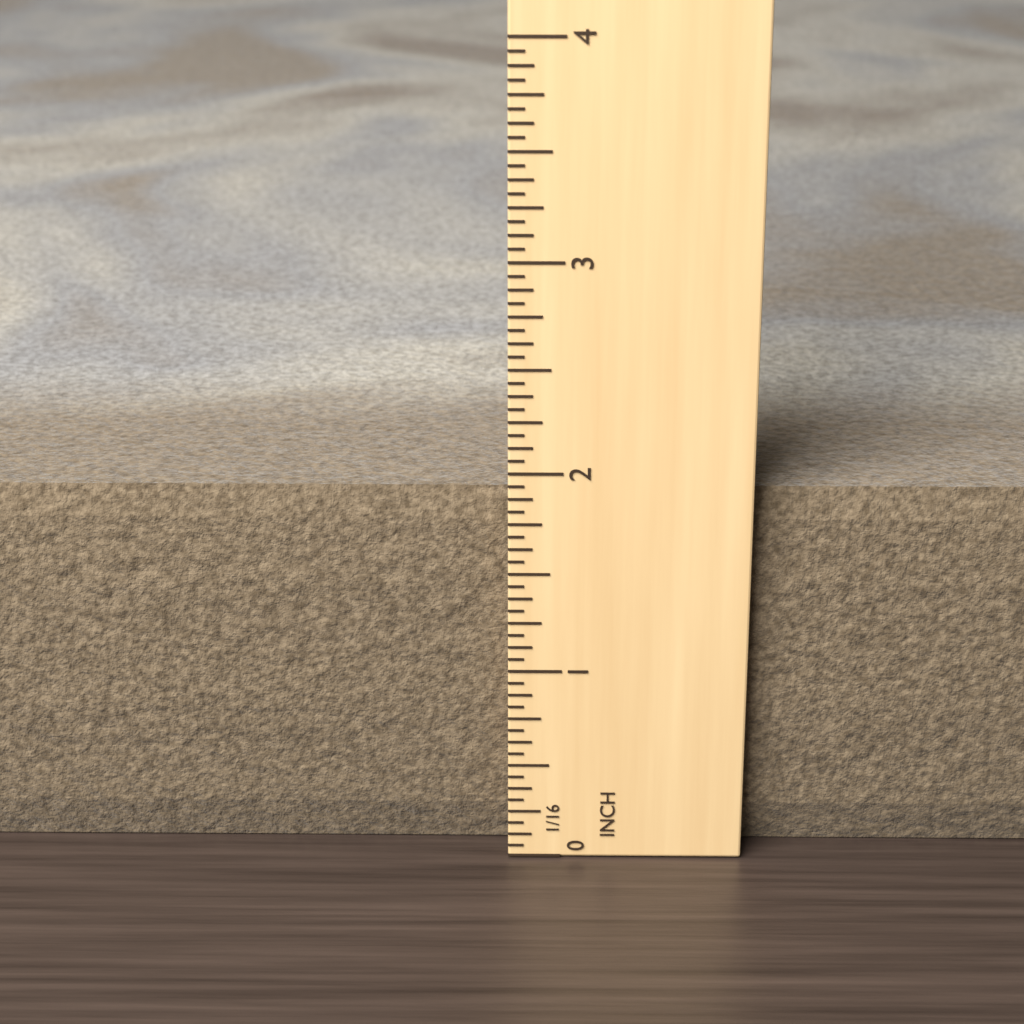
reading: 1.8750 in
